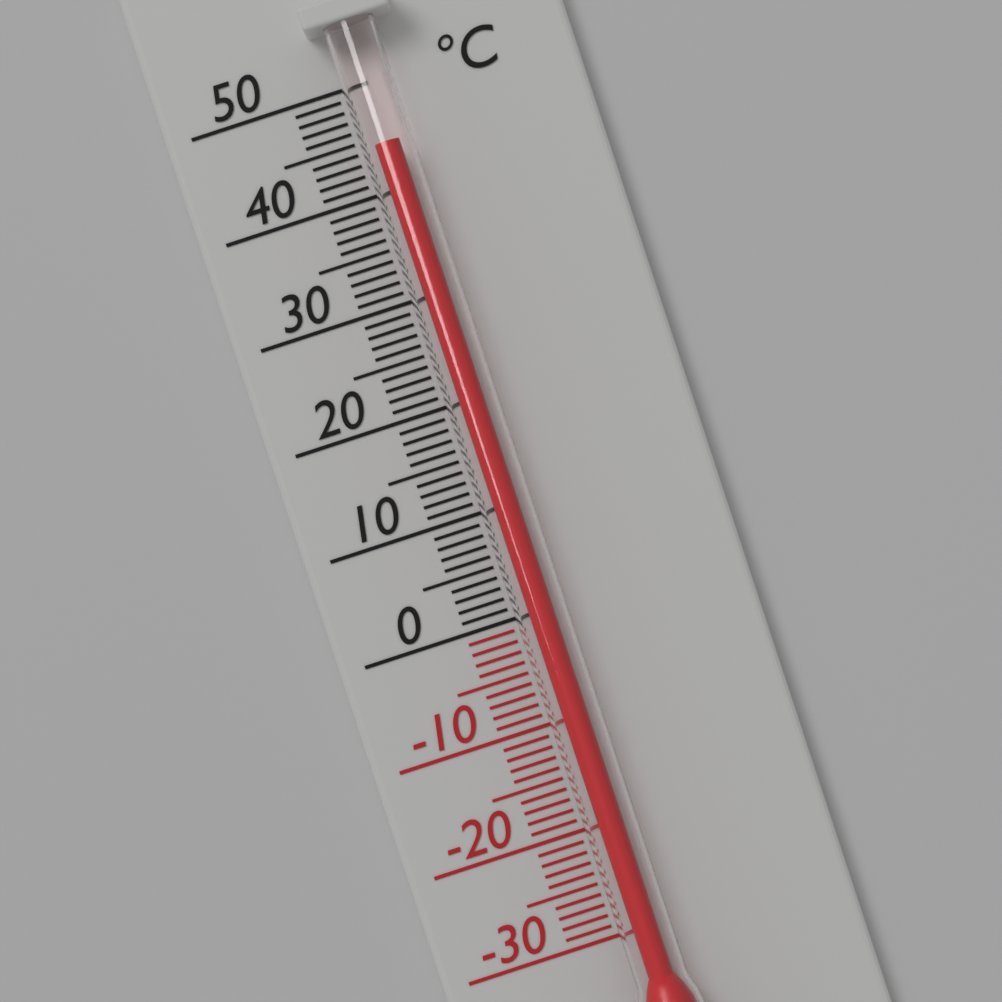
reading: 44 °C
